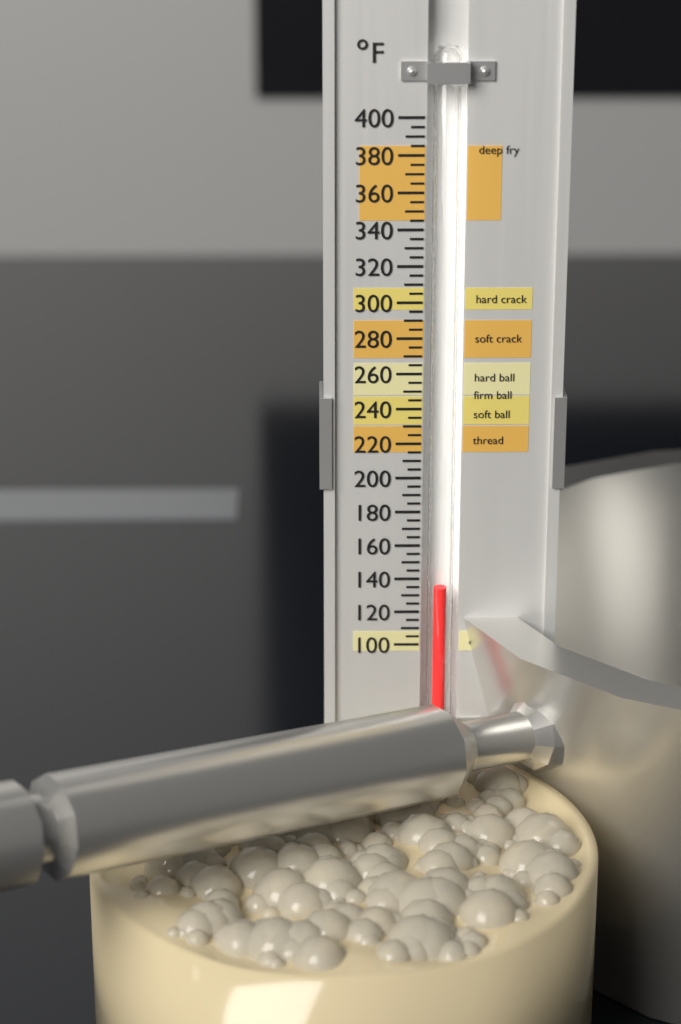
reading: 135 °F
